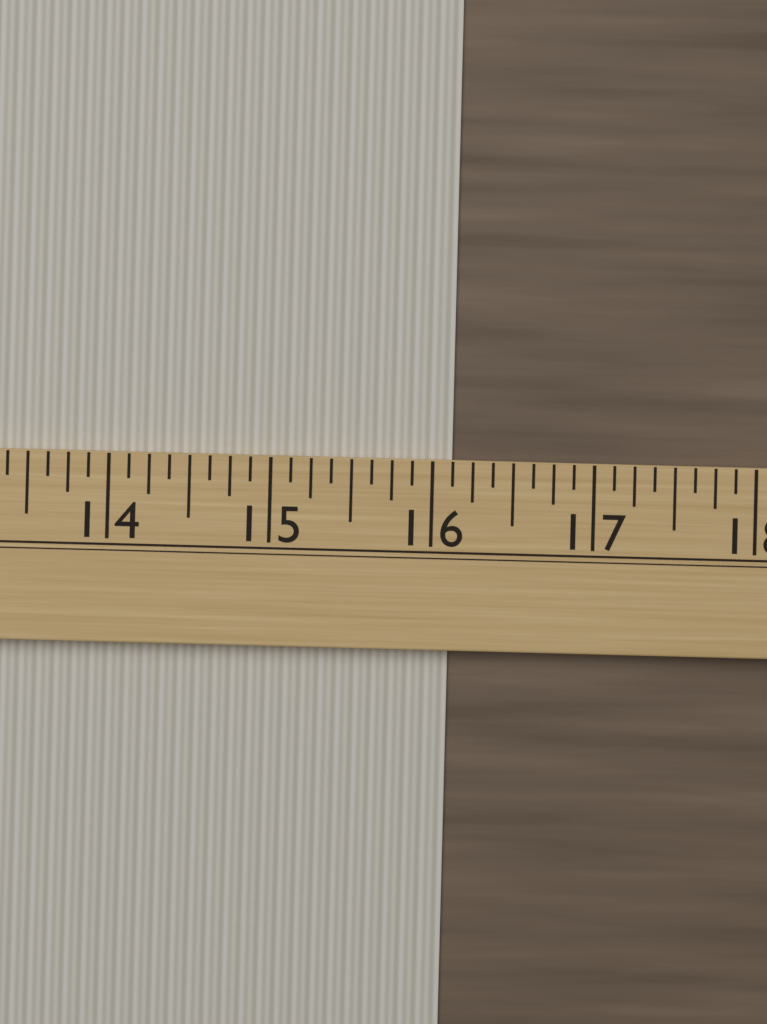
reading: 16.125 (no unit)
